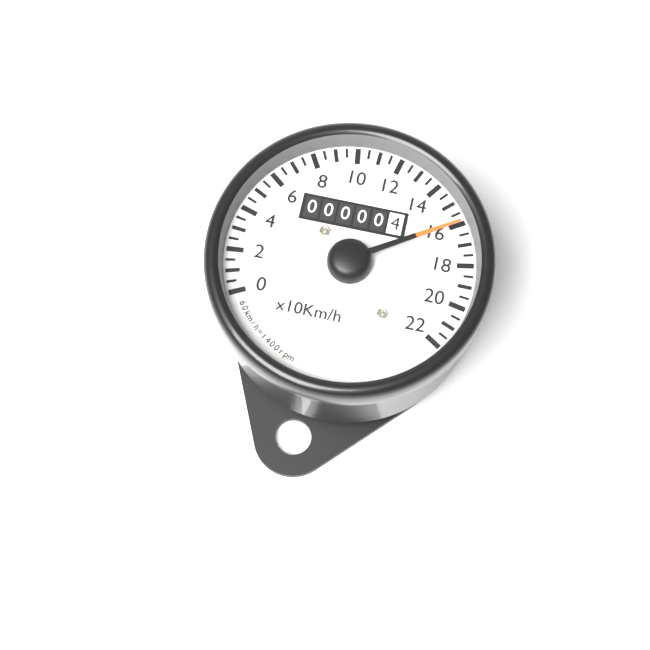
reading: 16.0 x10 km/h
